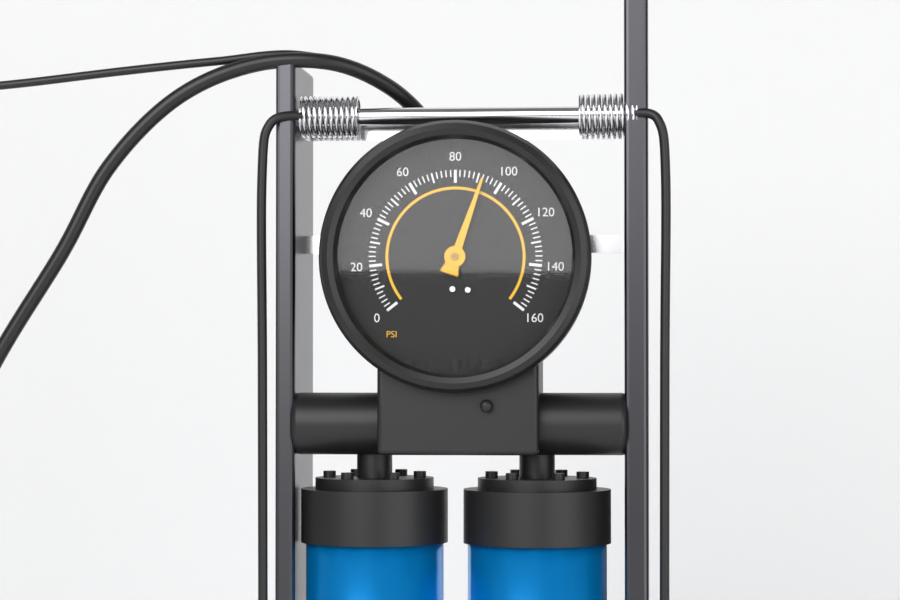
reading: 92 psi
